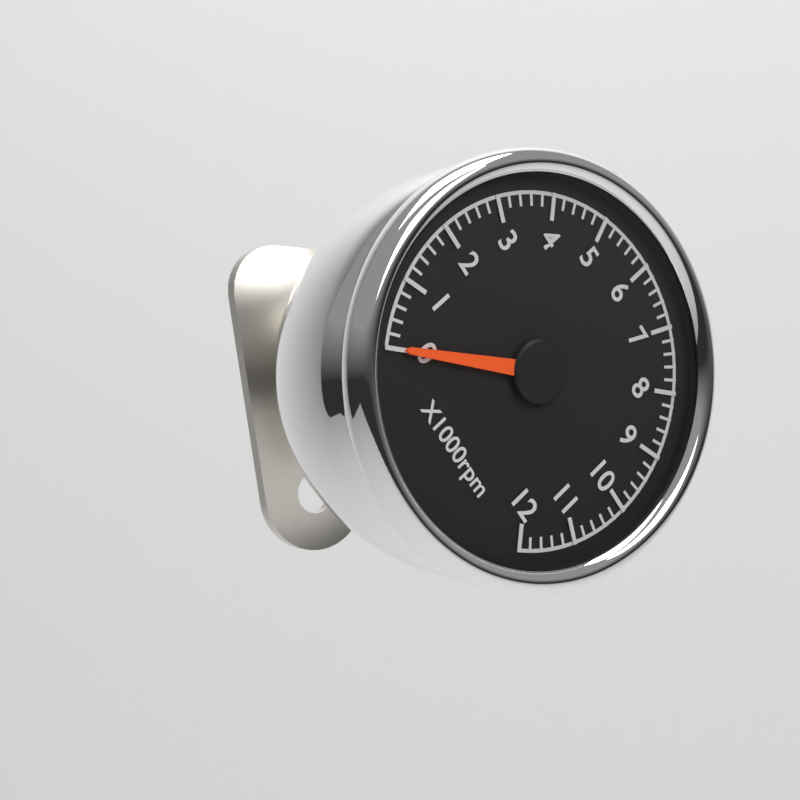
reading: 0 rpm
